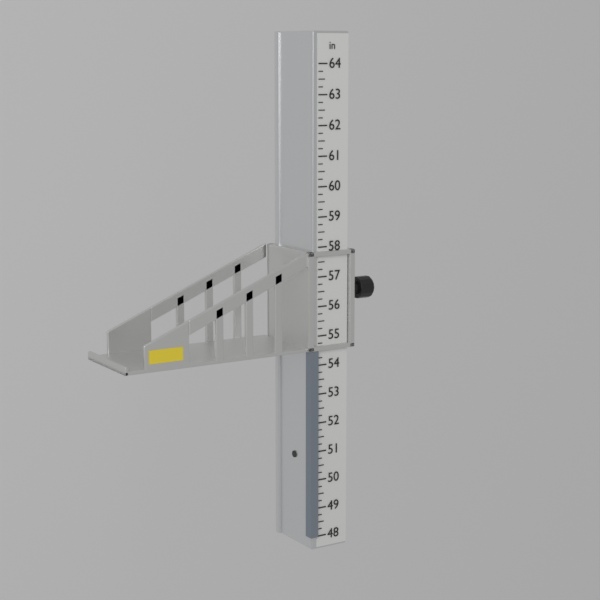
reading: 54.50 in
